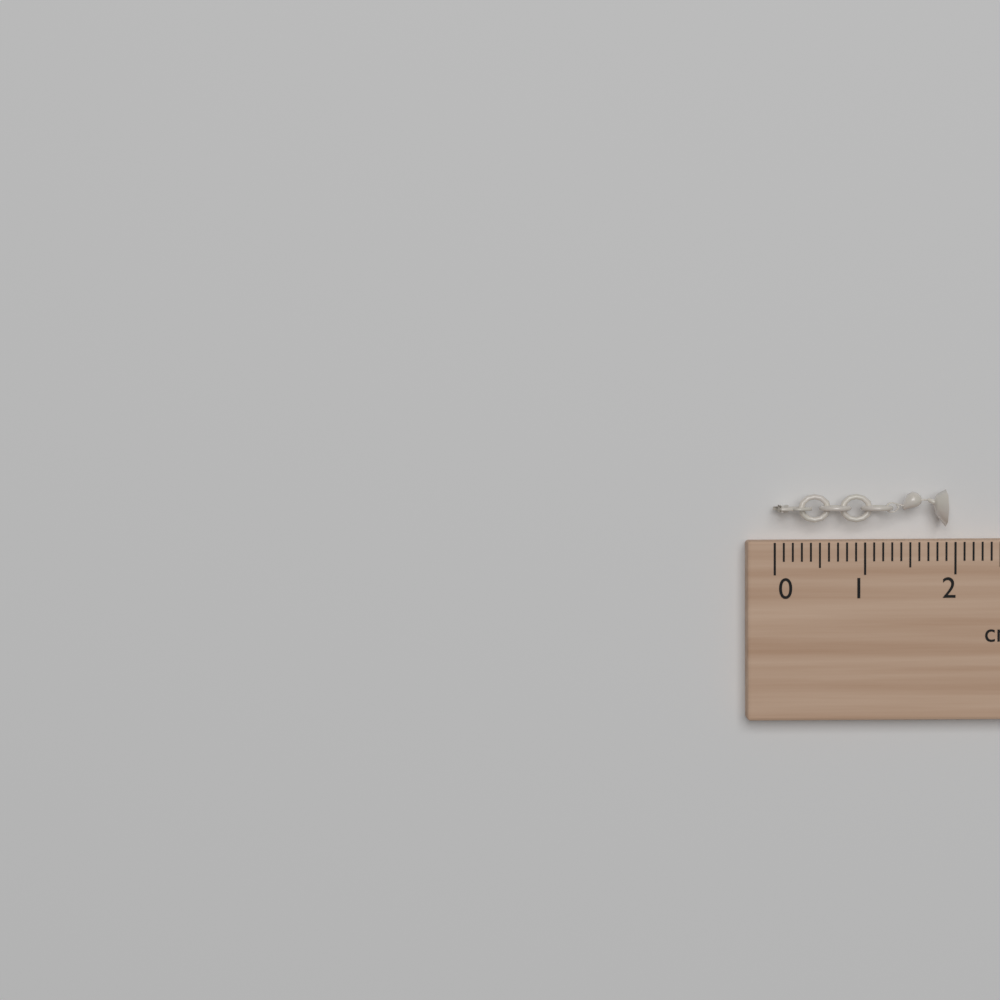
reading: 1.9 cm
